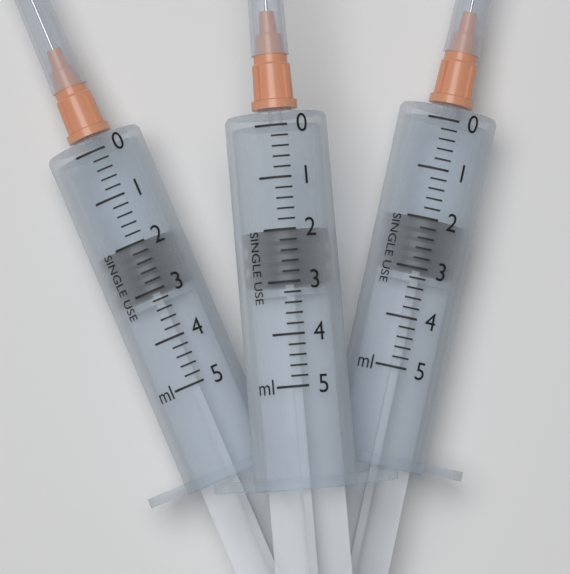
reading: 2.0 ml
